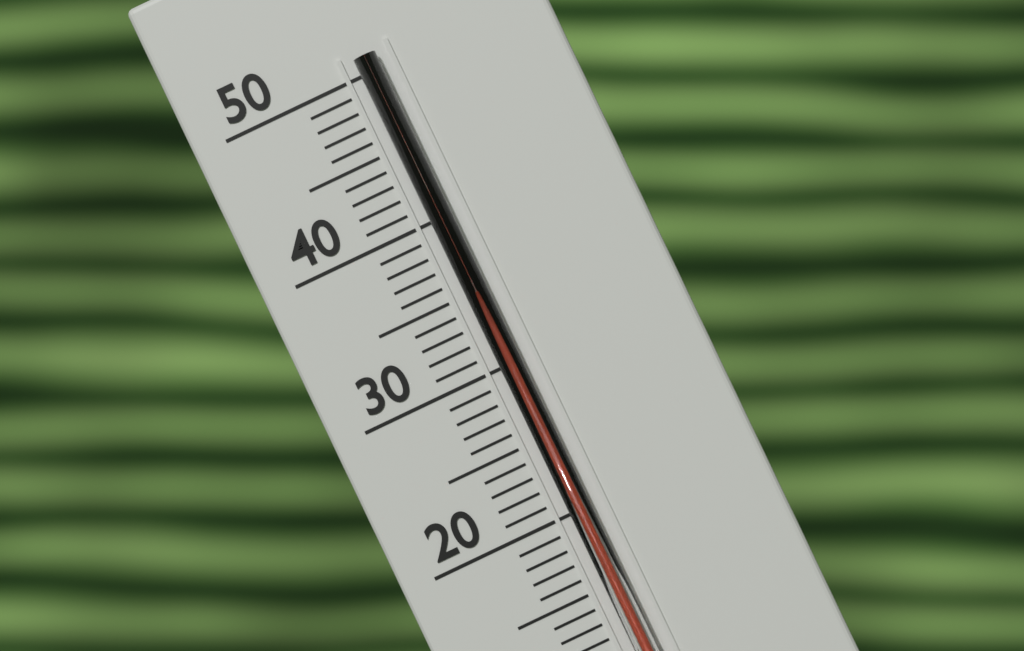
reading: 34 °C
